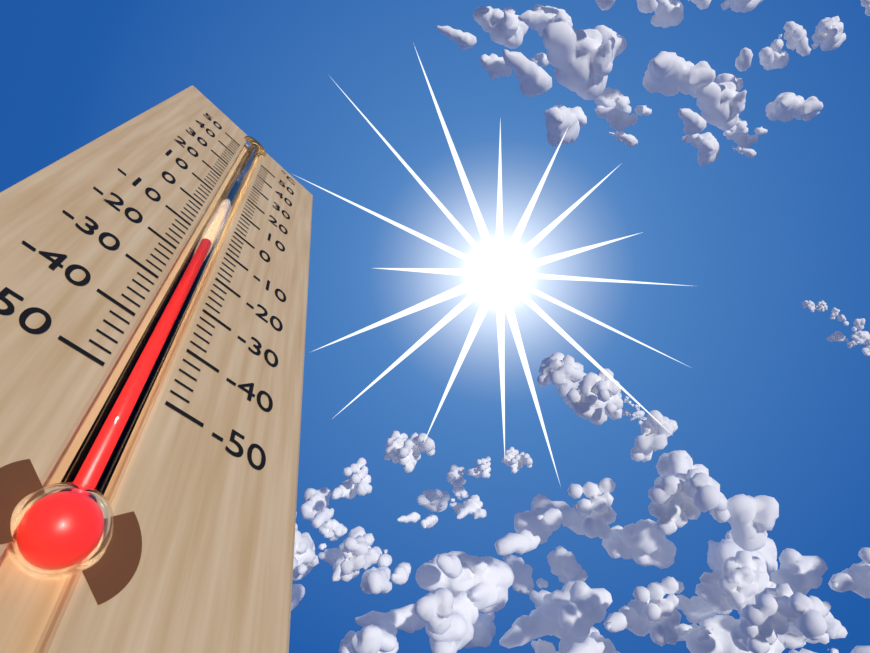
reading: -12 °C
